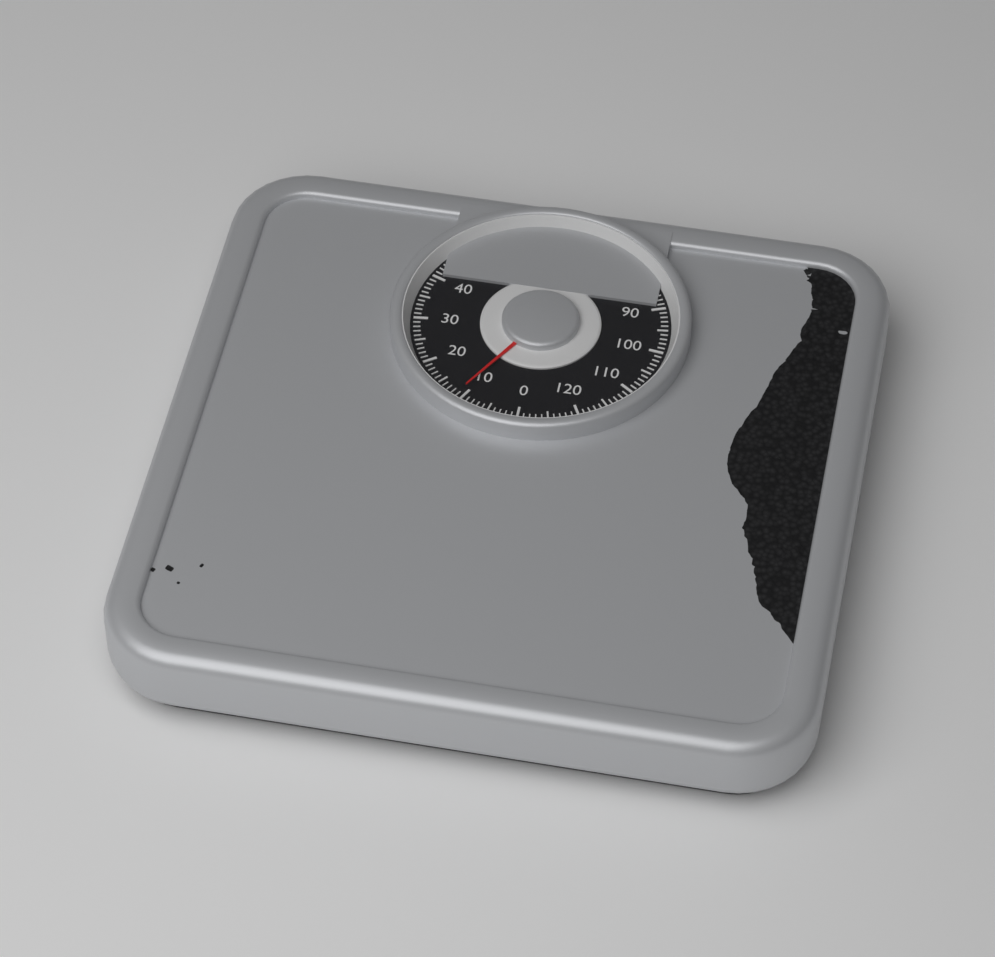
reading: 11 kg
